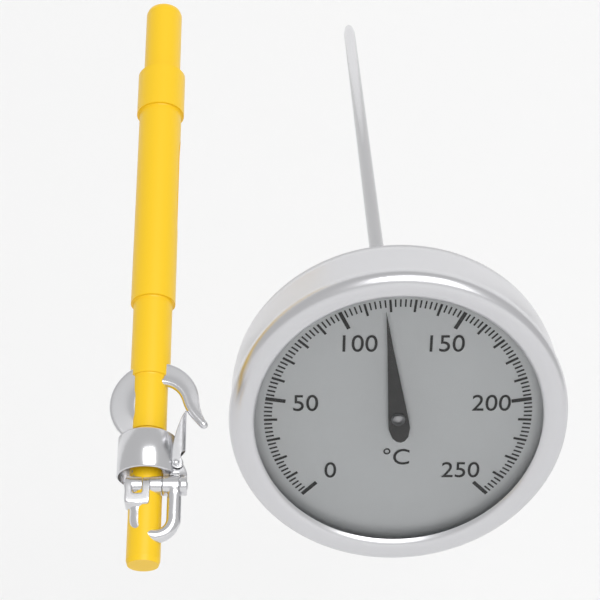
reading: 118 °C
